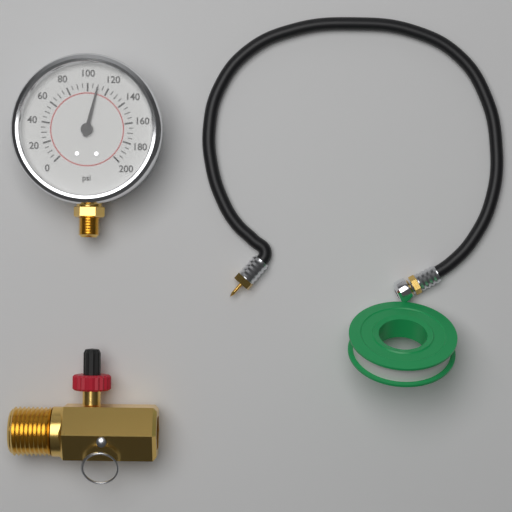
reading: 110 psi
